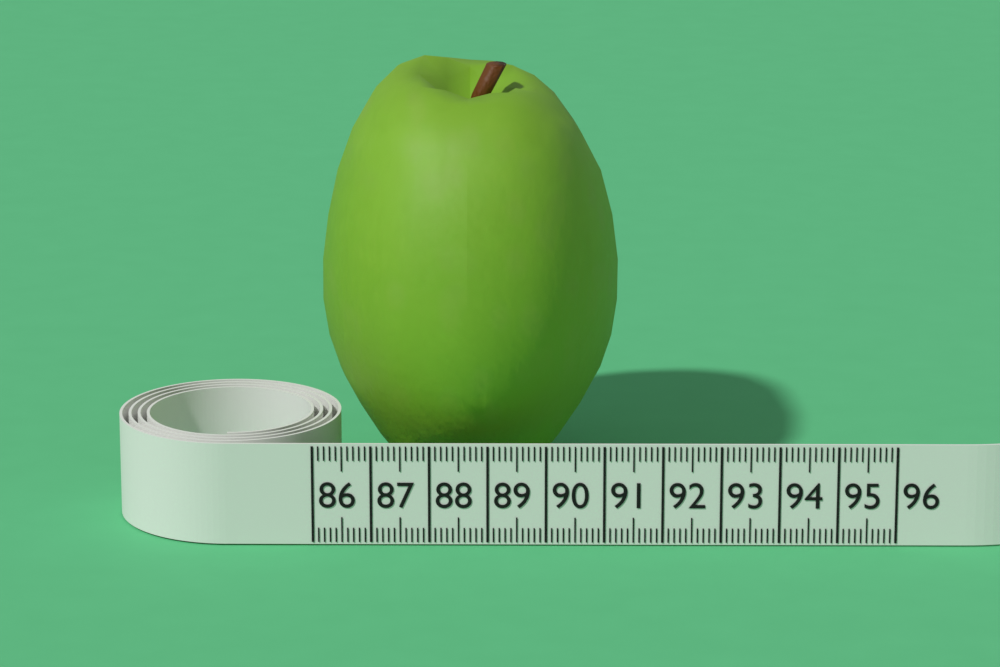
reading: 91.3 (no unit)
